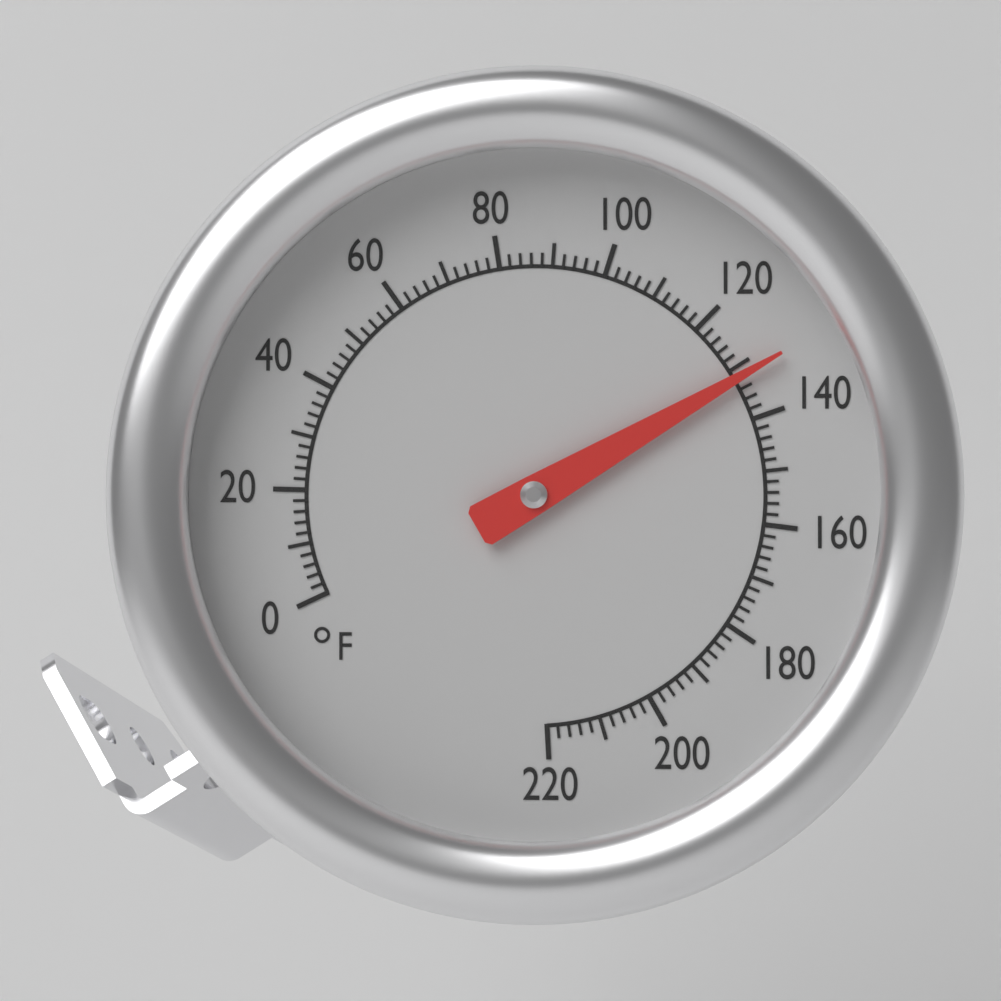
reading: 132 °F
